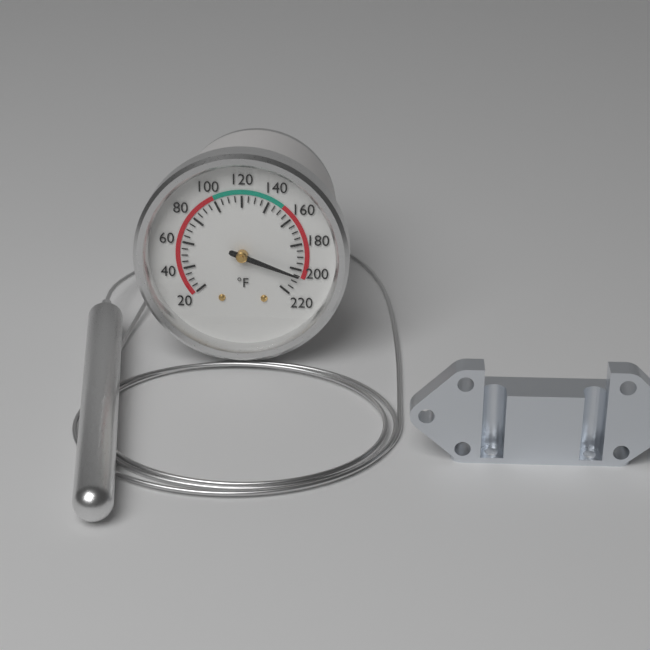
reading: 205 °F
